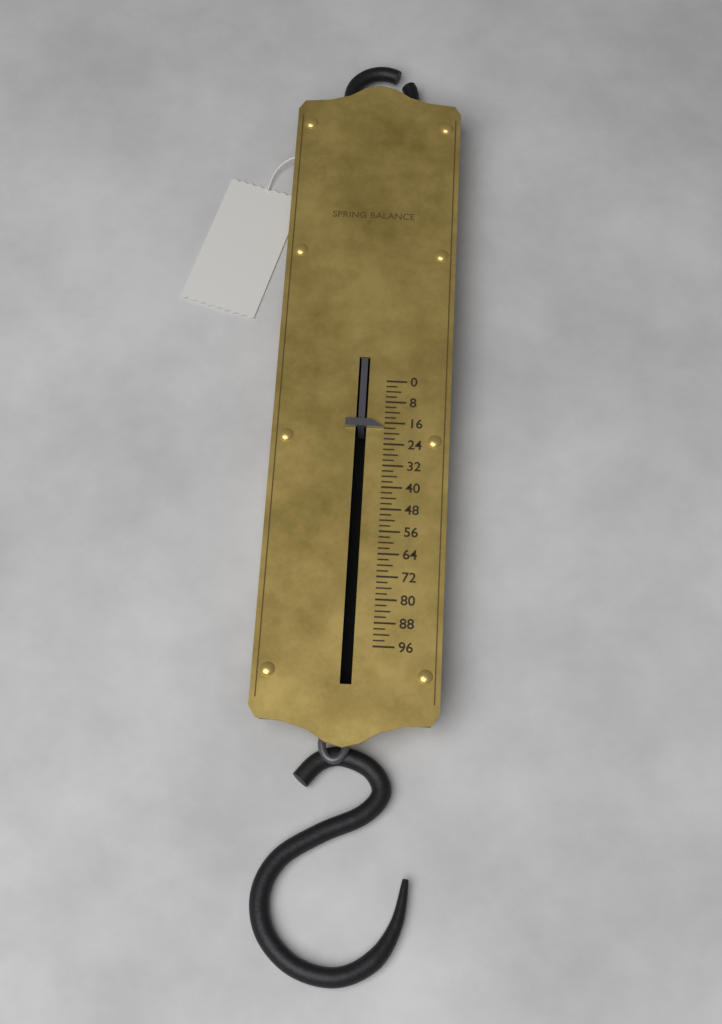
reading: 18 (no unit)
